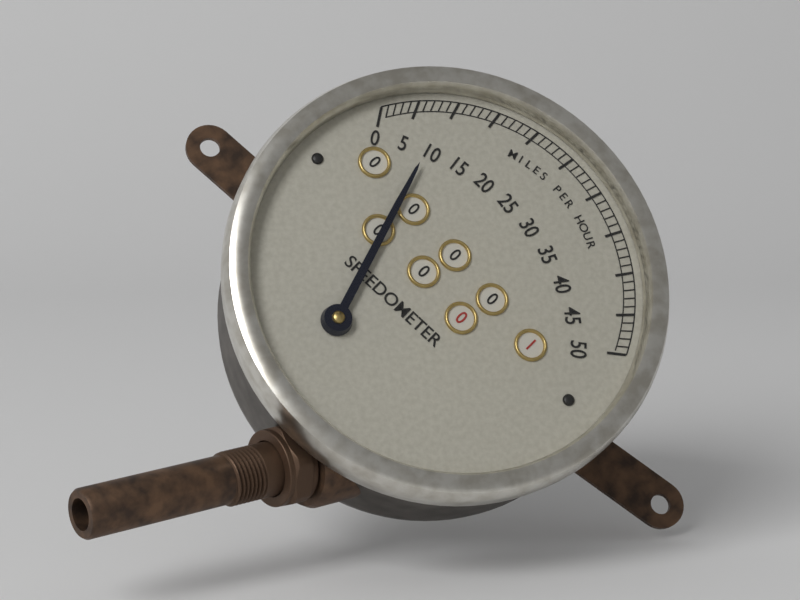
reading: 9 mph
